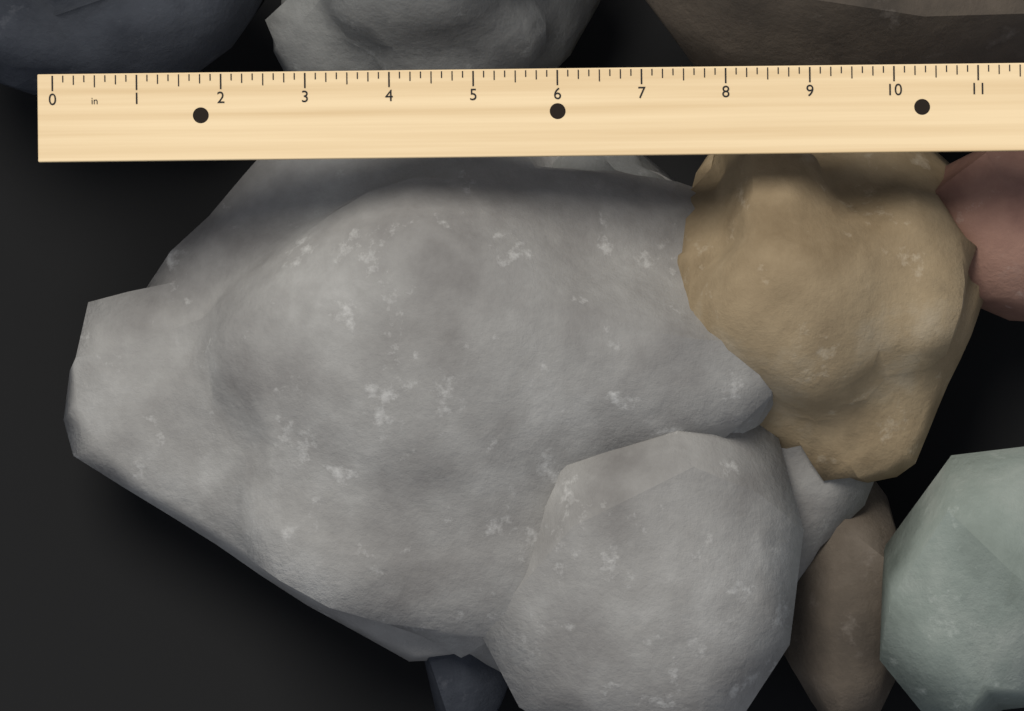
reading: 10.000 in
